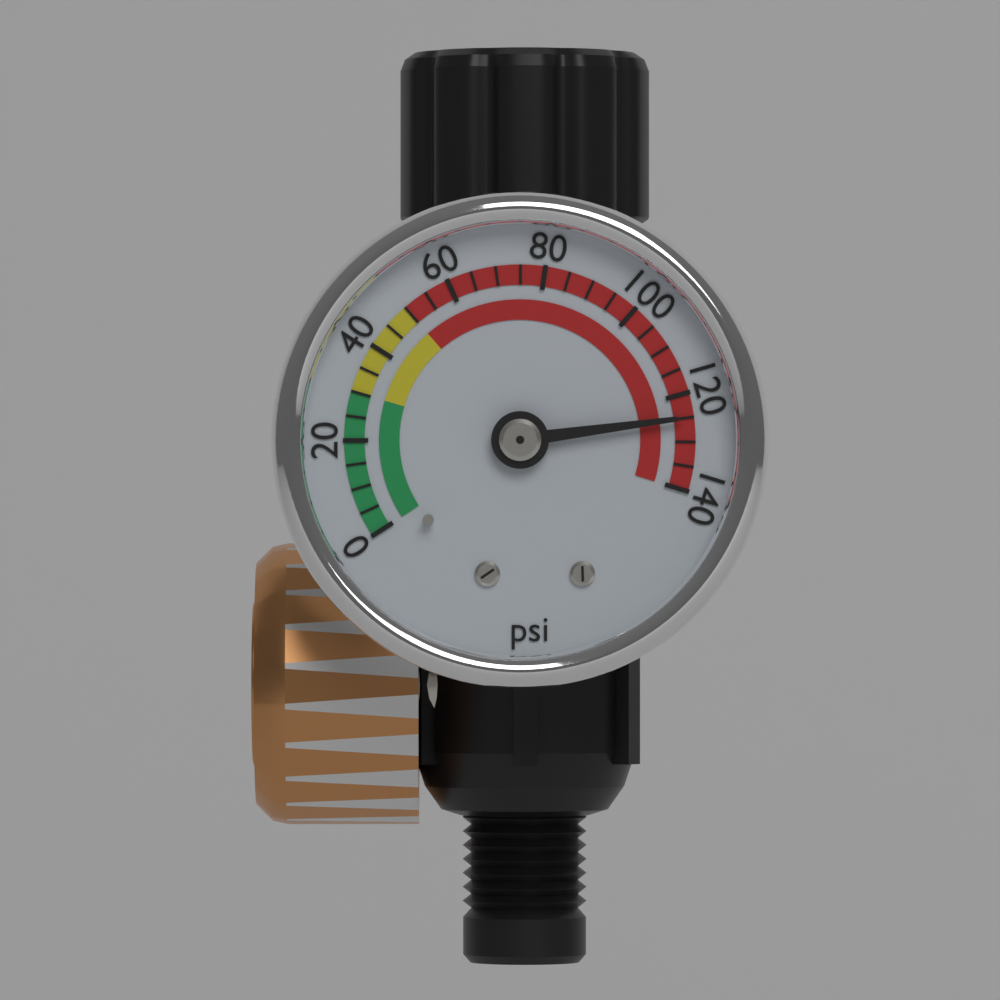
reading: 125 psi
